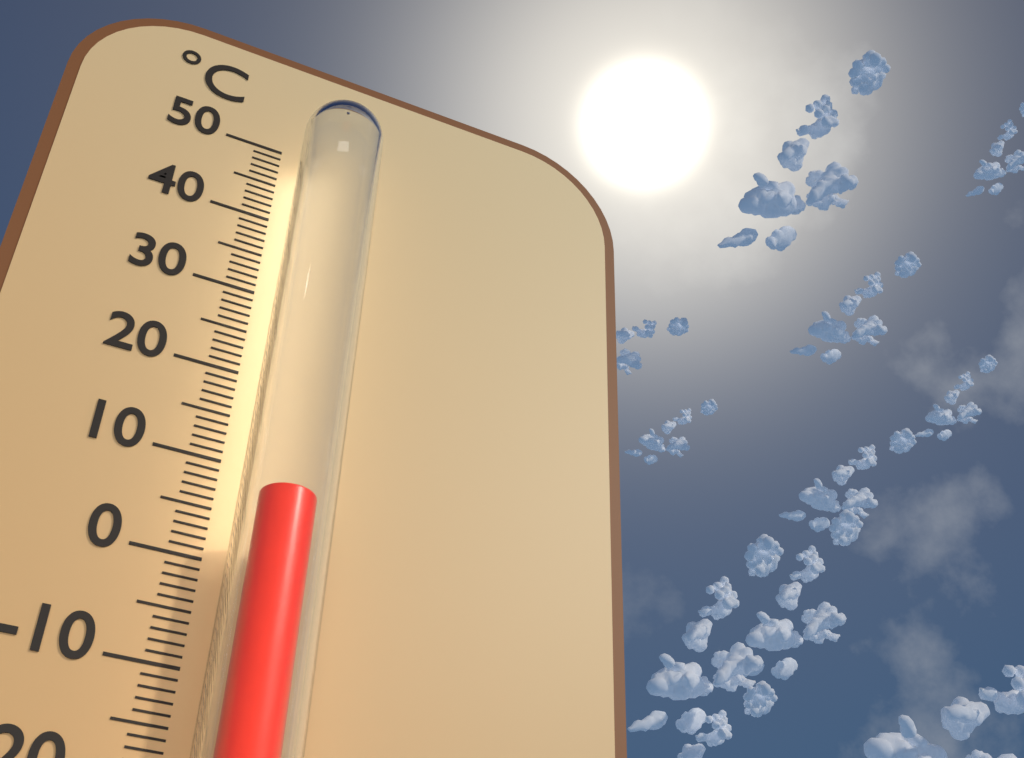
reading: 4 °C
